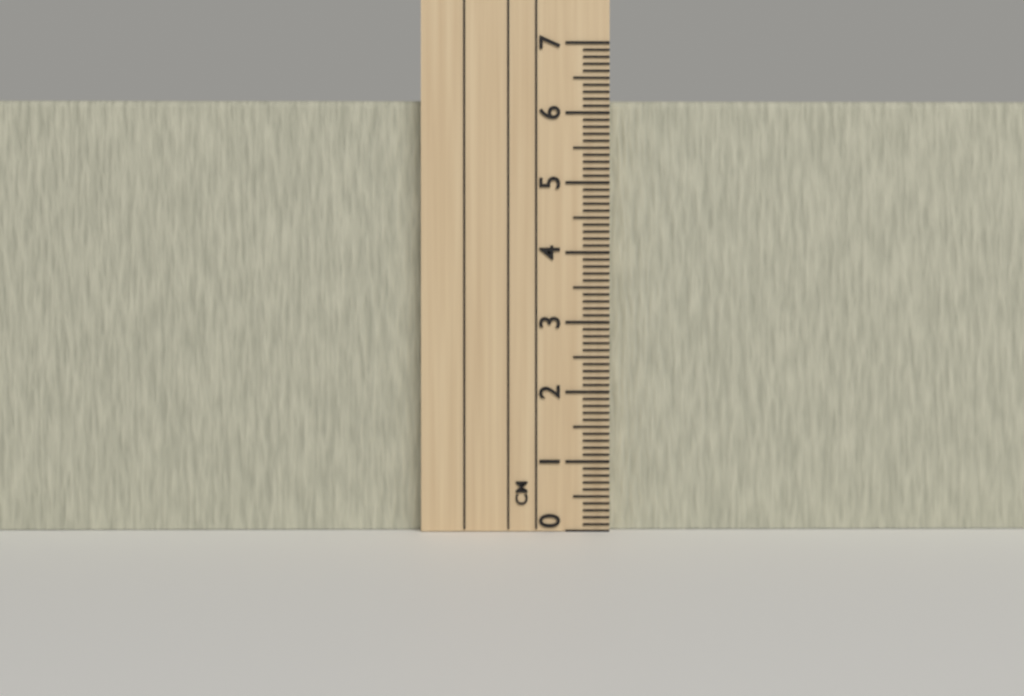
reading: 6.2 cm
